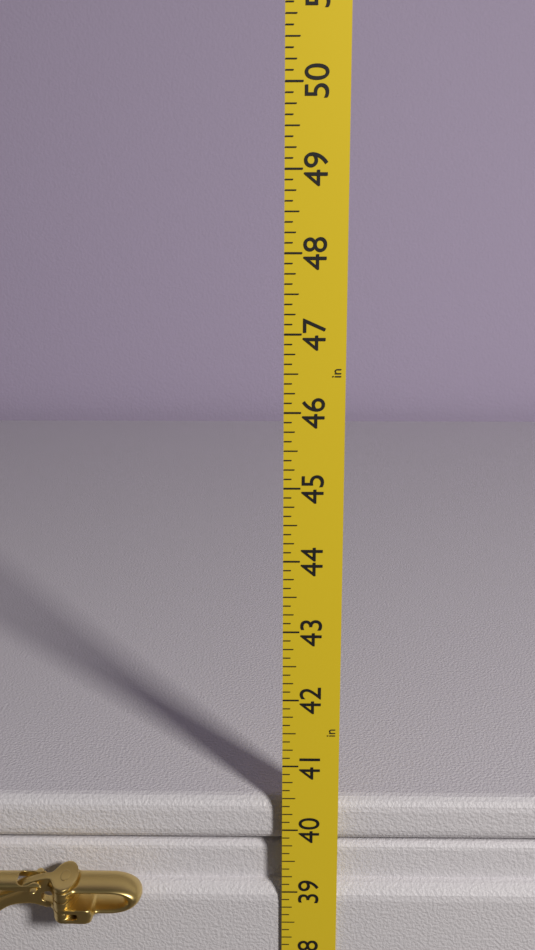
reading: 40.375 in
